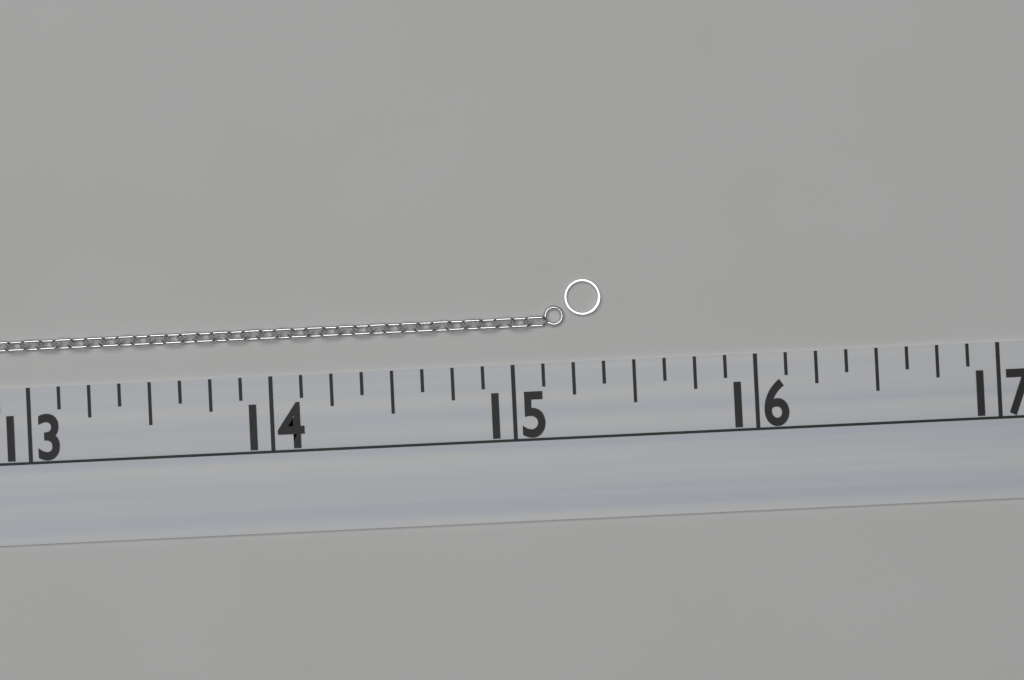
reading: 15.375 (no unit)
